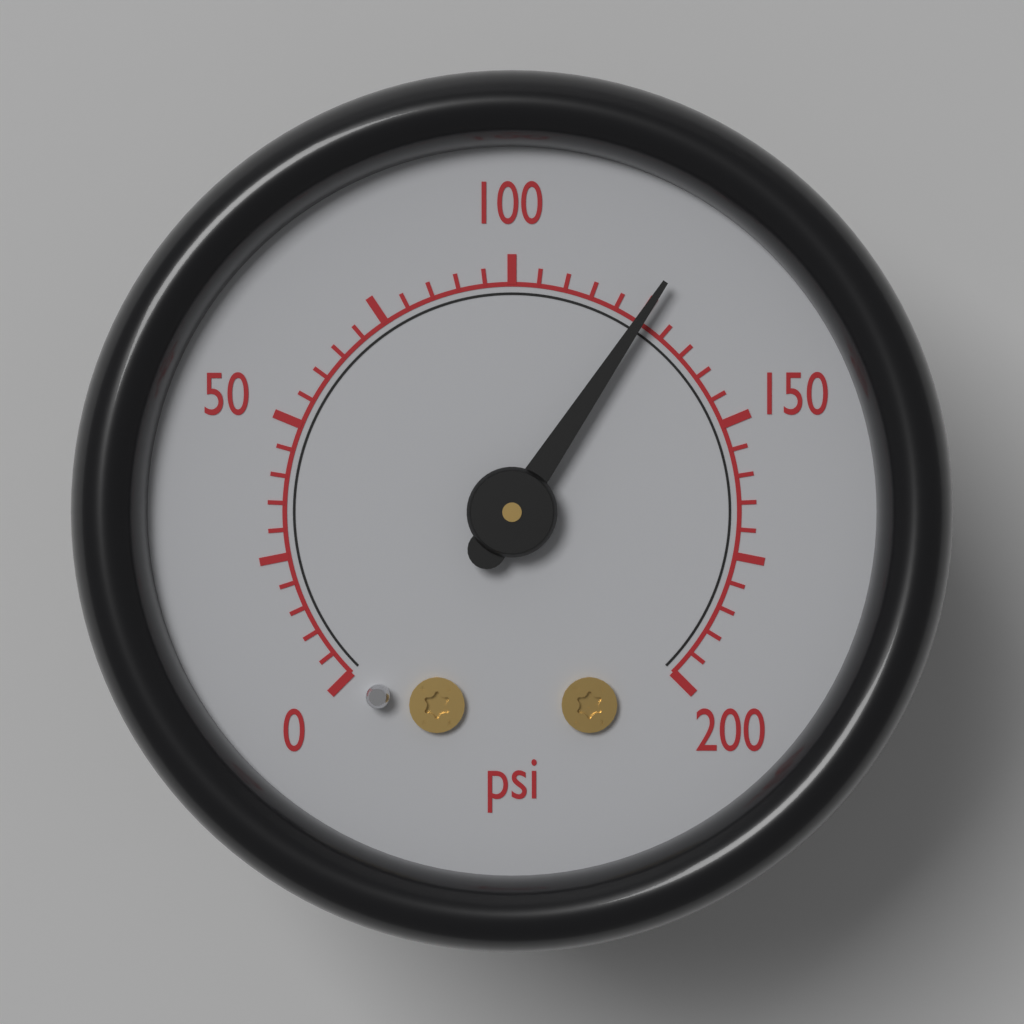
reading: 125 psi
